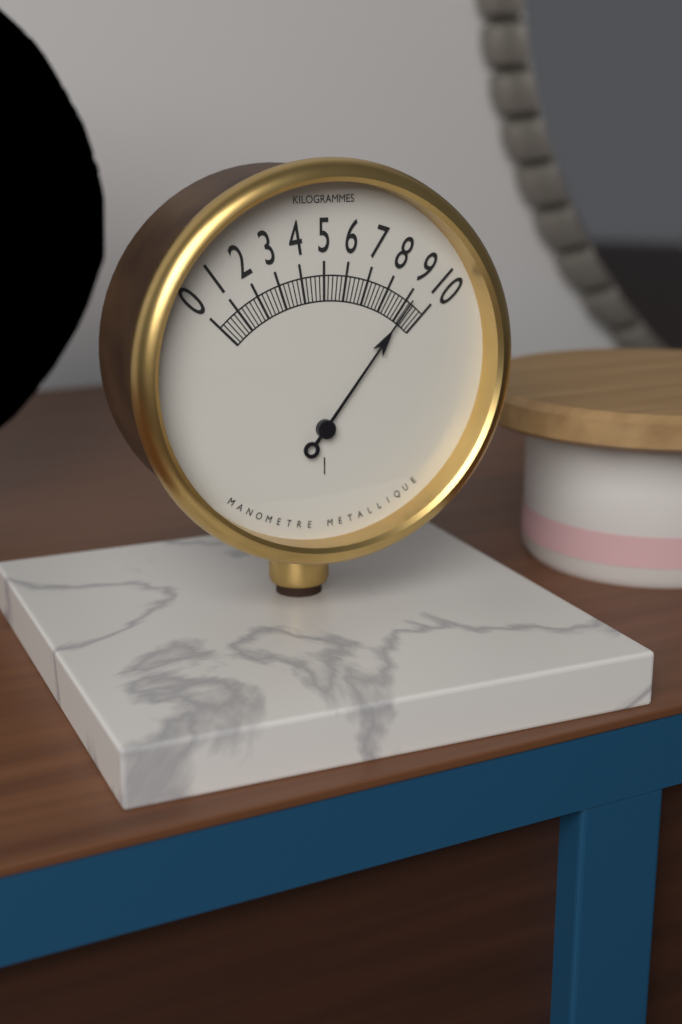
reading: 9.2 kg
